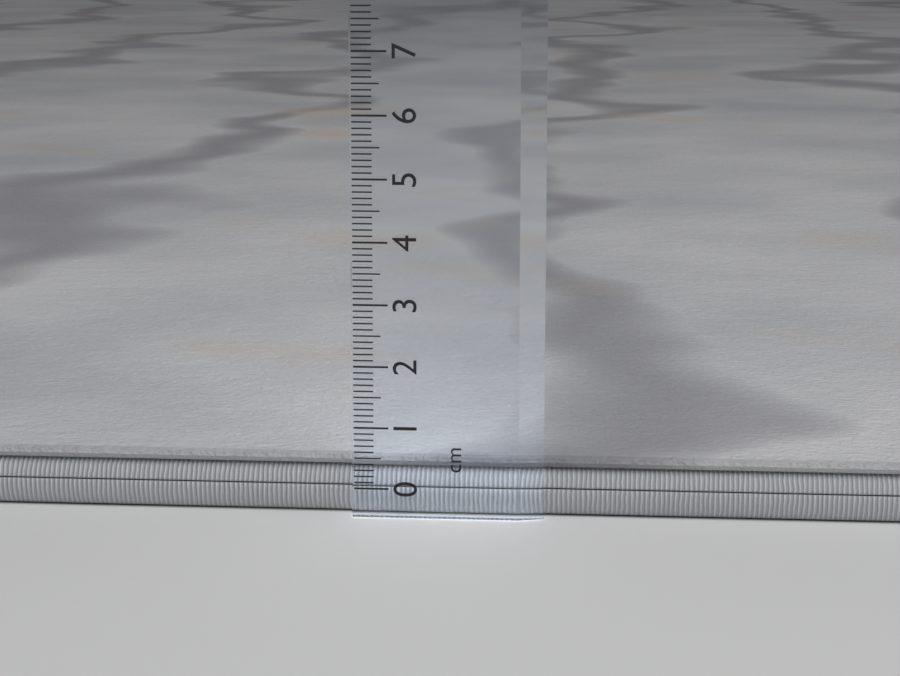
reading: 0.5 cm
